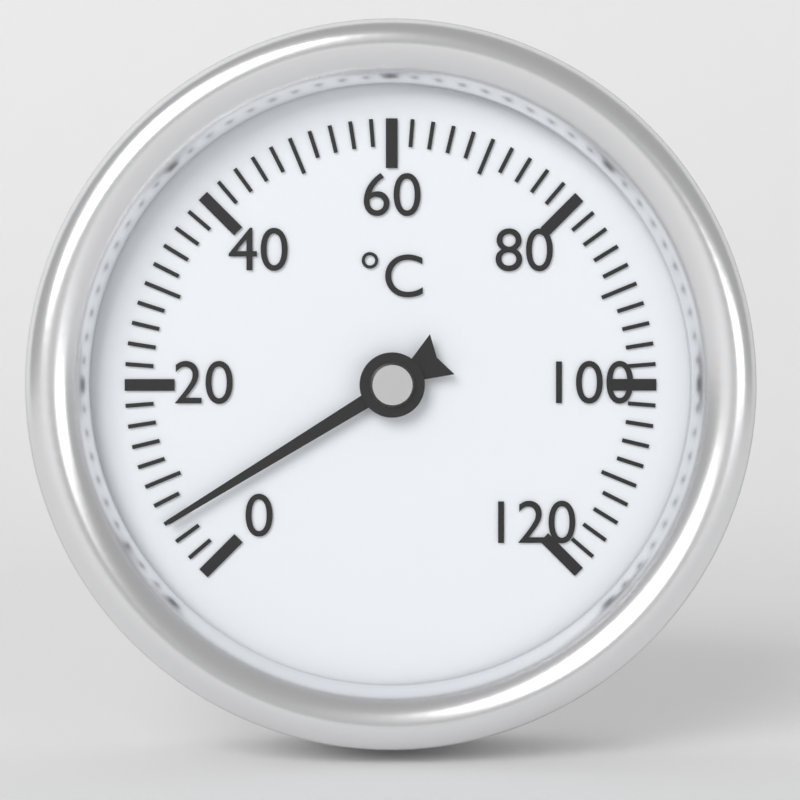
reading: 6 °C
